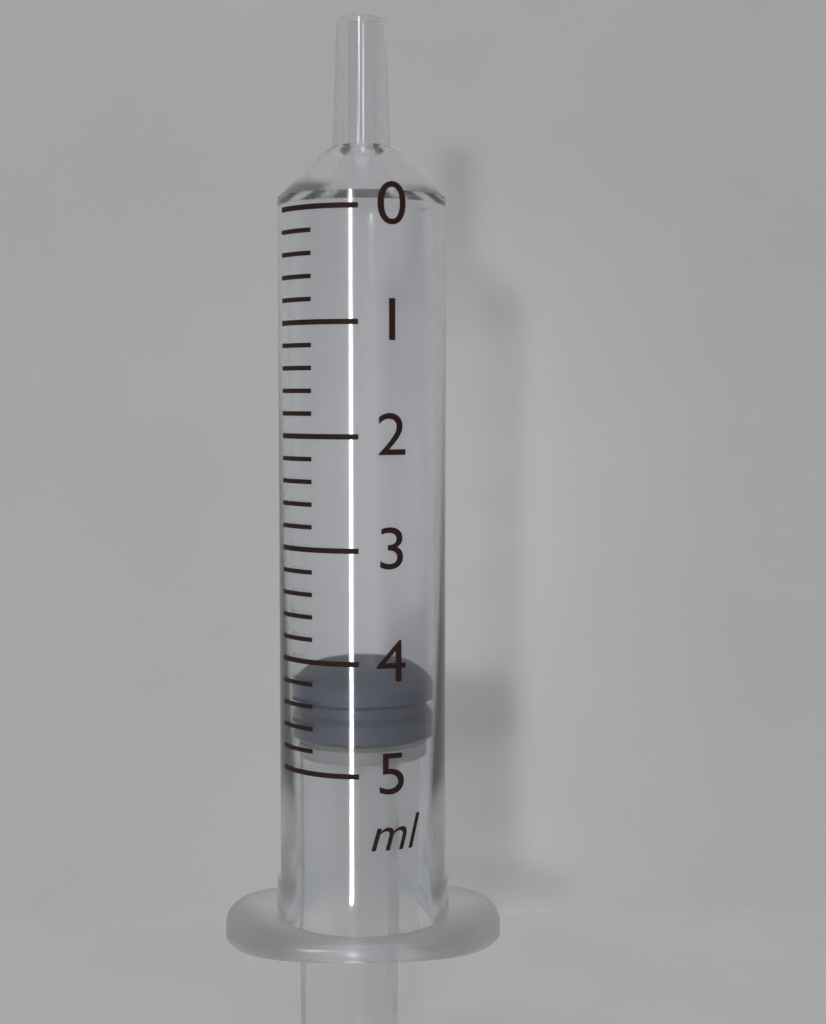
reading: 4.2 ml
